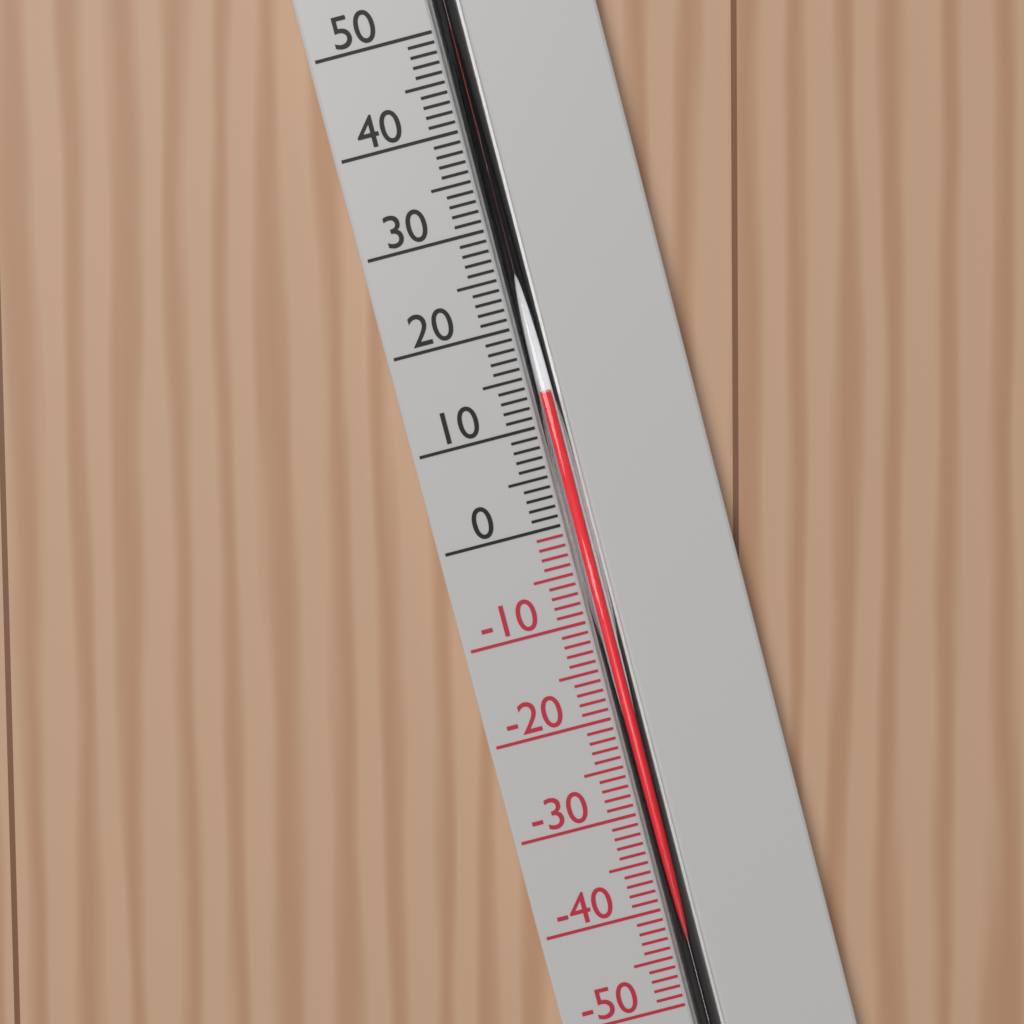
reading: 13 °C
